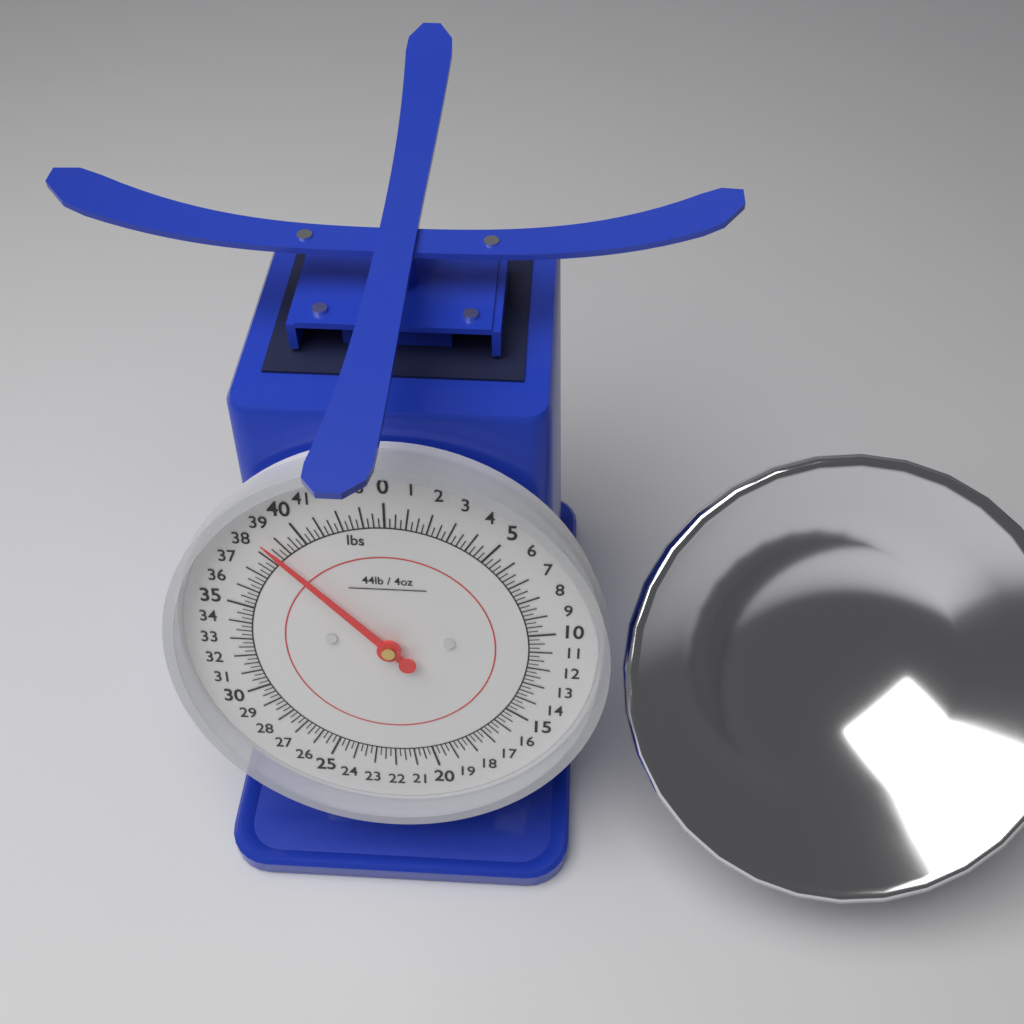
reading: 38.50 lbs
